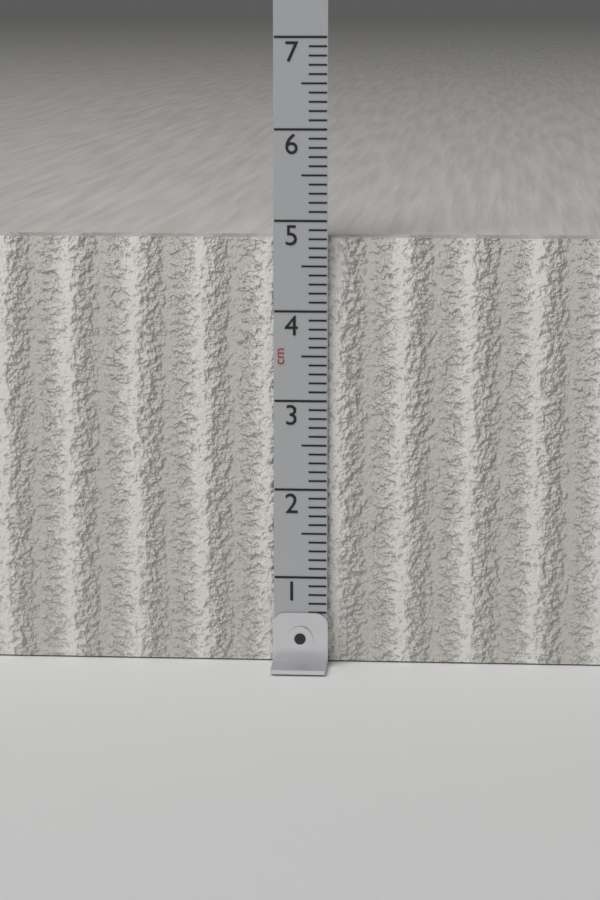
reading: 4.8 cm
